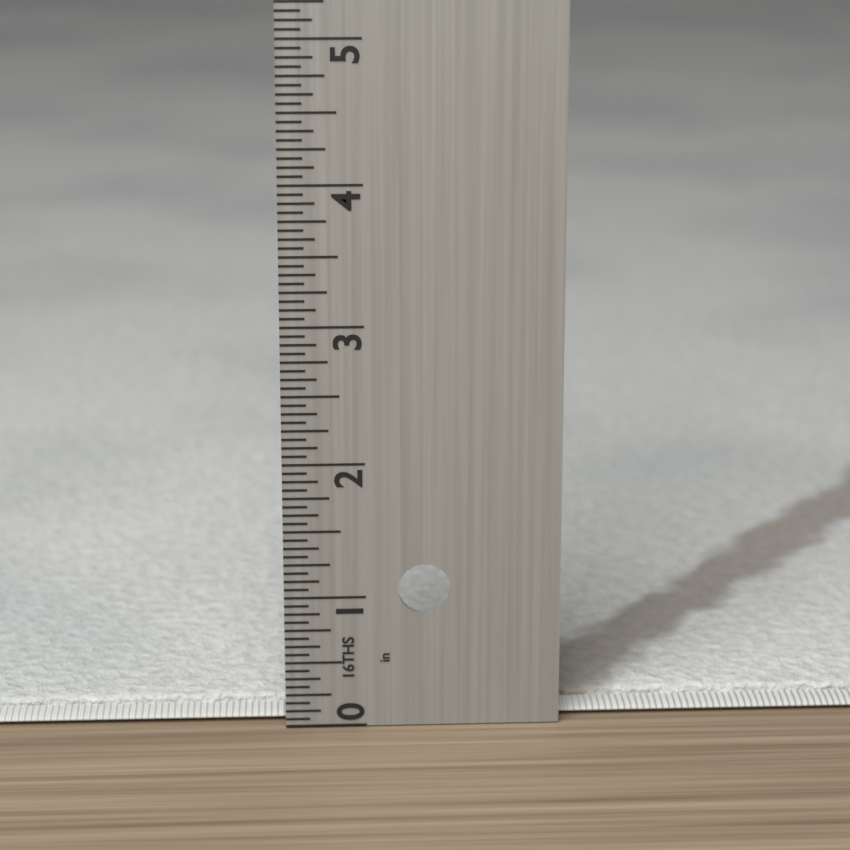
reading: 0.1250 in
